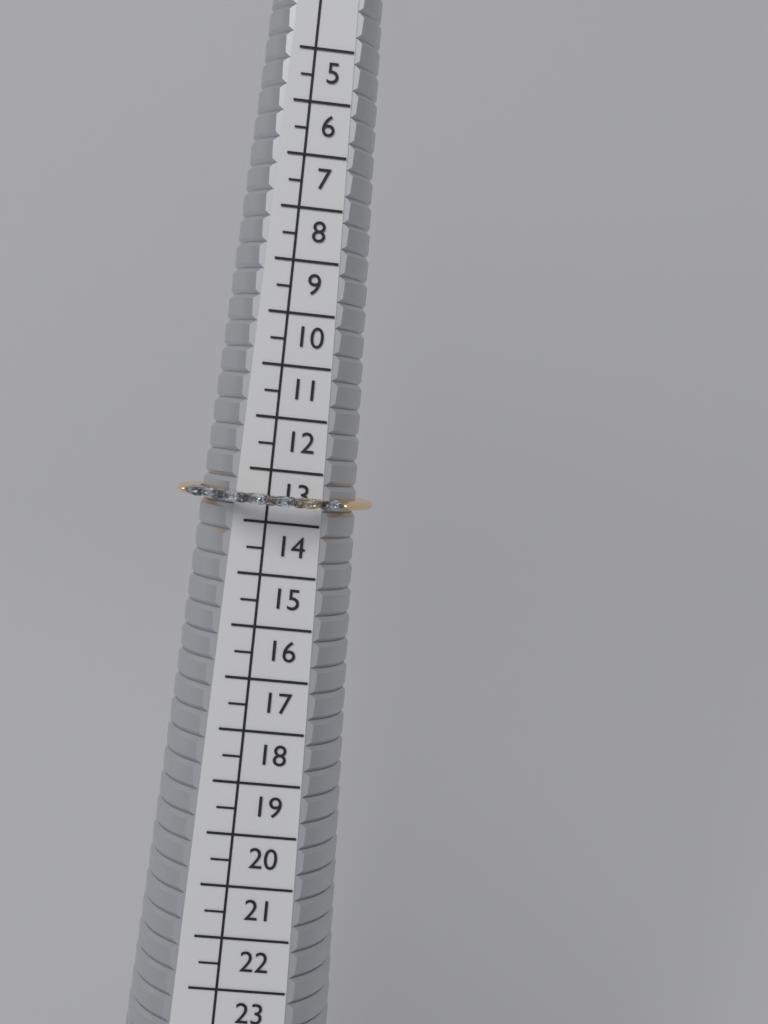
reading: 14.0 (no unit)
